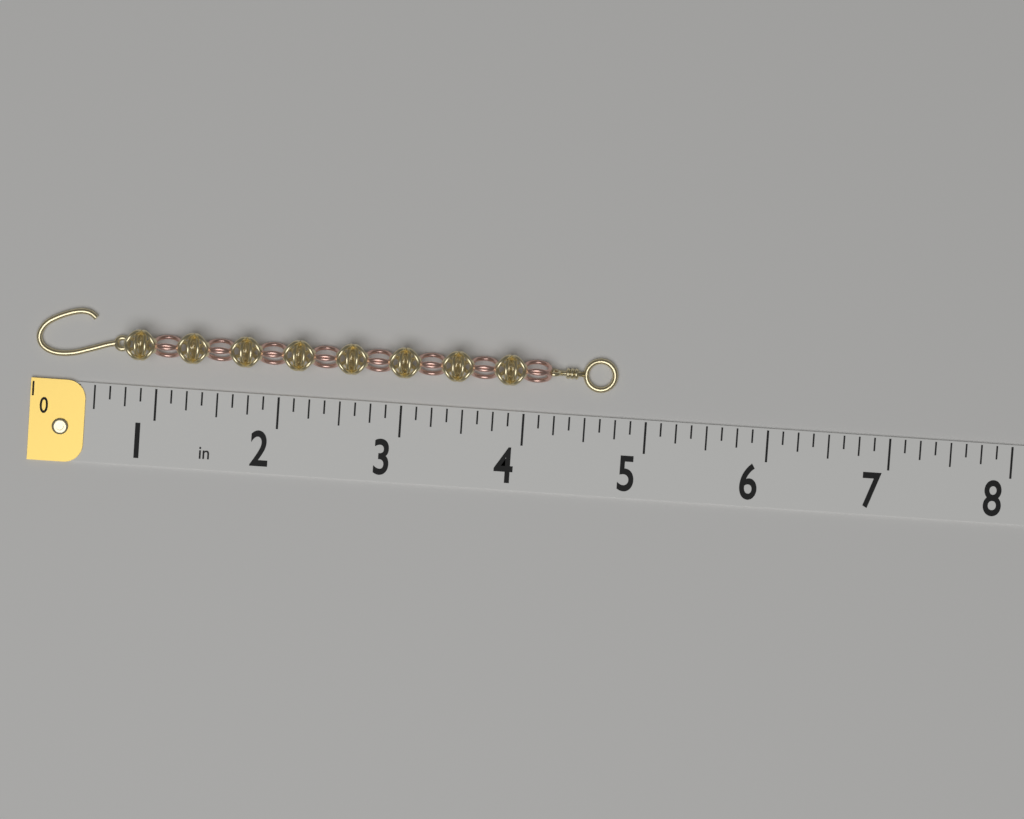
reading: 4.750 in
